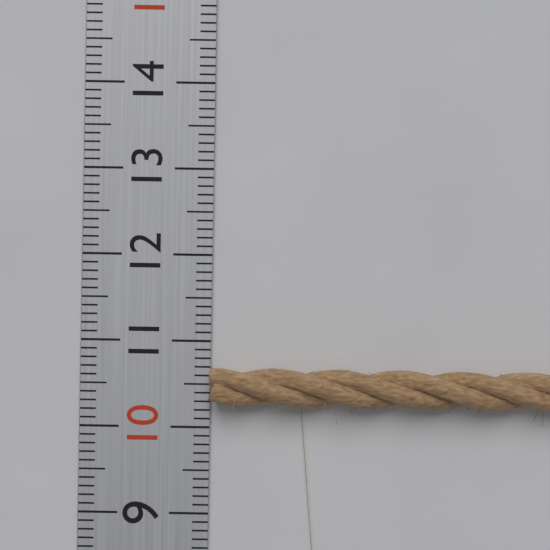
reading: 10.7 (no unit)
